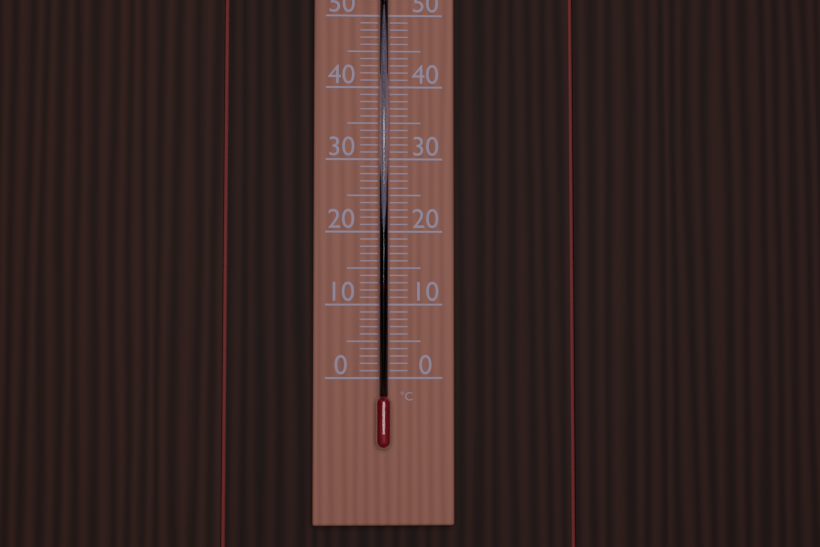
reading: 13 °C
